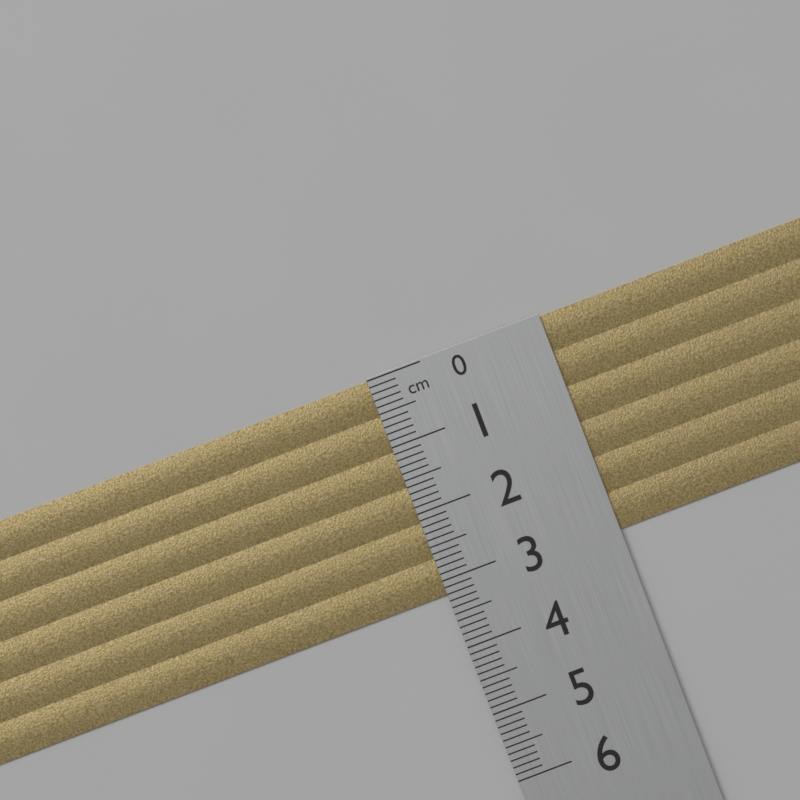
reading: 3.2 cm
